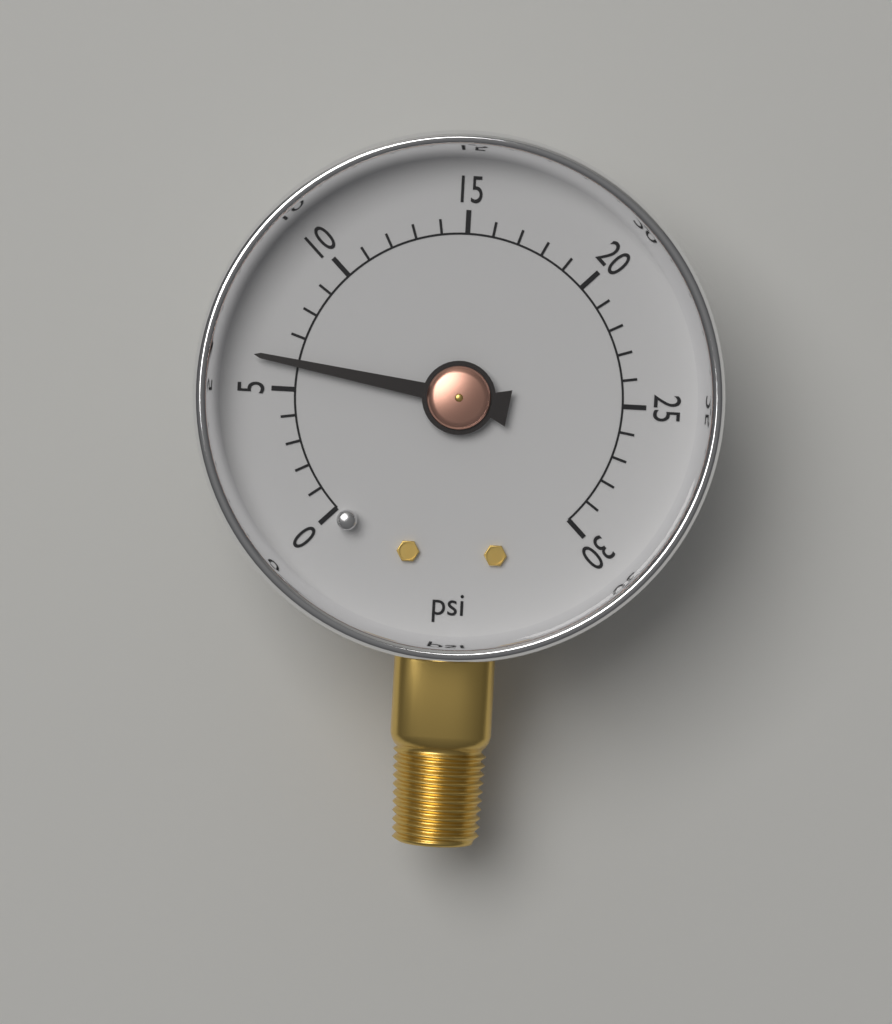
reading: 6 psi
